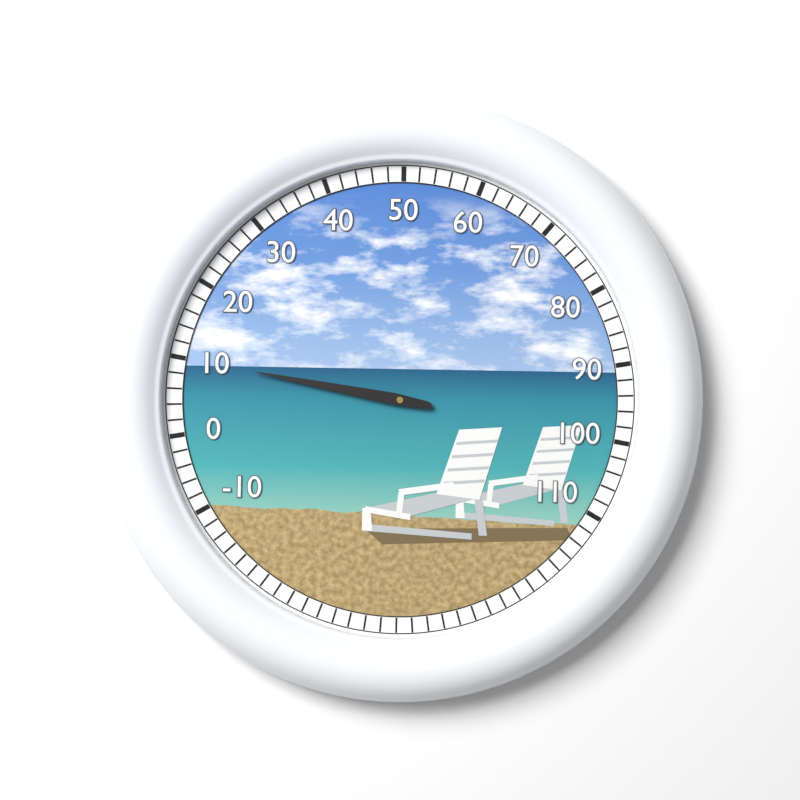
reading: 10 (no unit)
